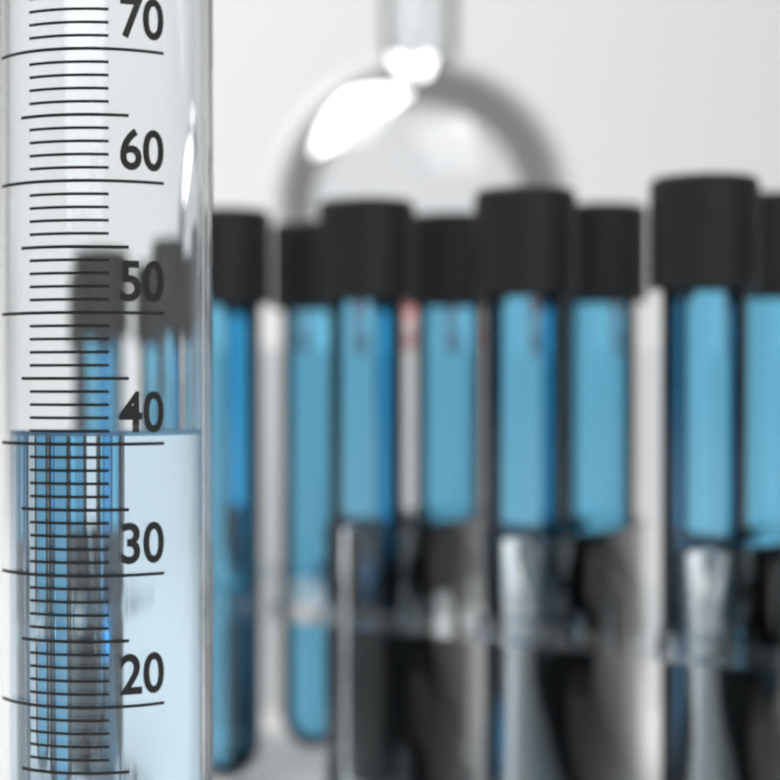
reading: 41 ml
